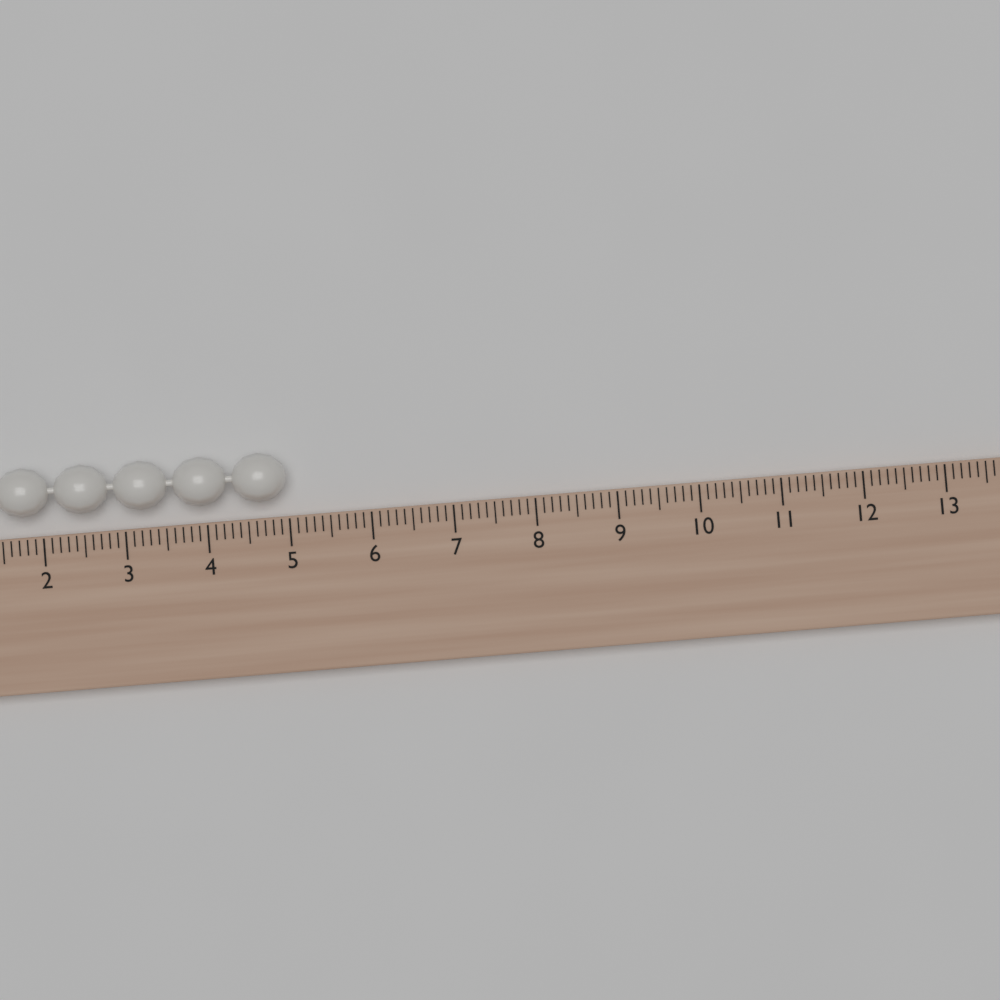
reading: 5.0 (no unit)
